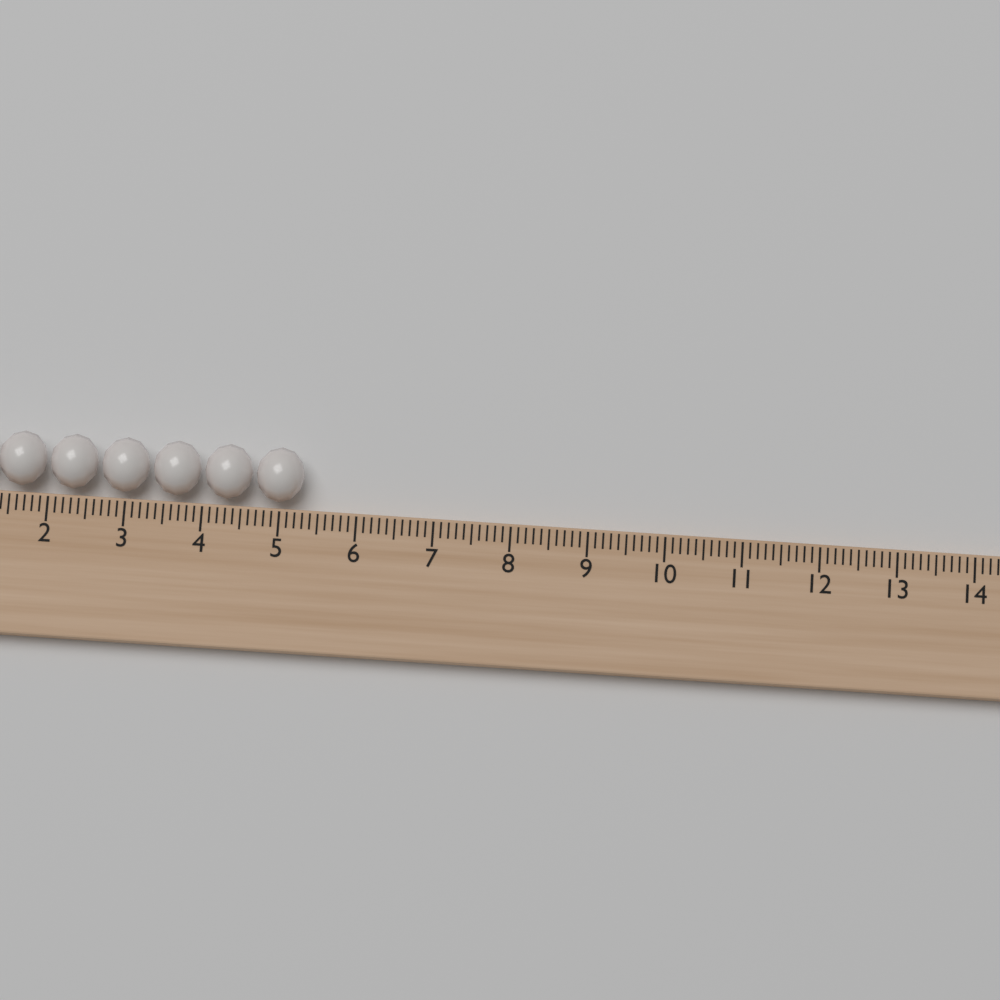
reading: 5.3 (no unit)
